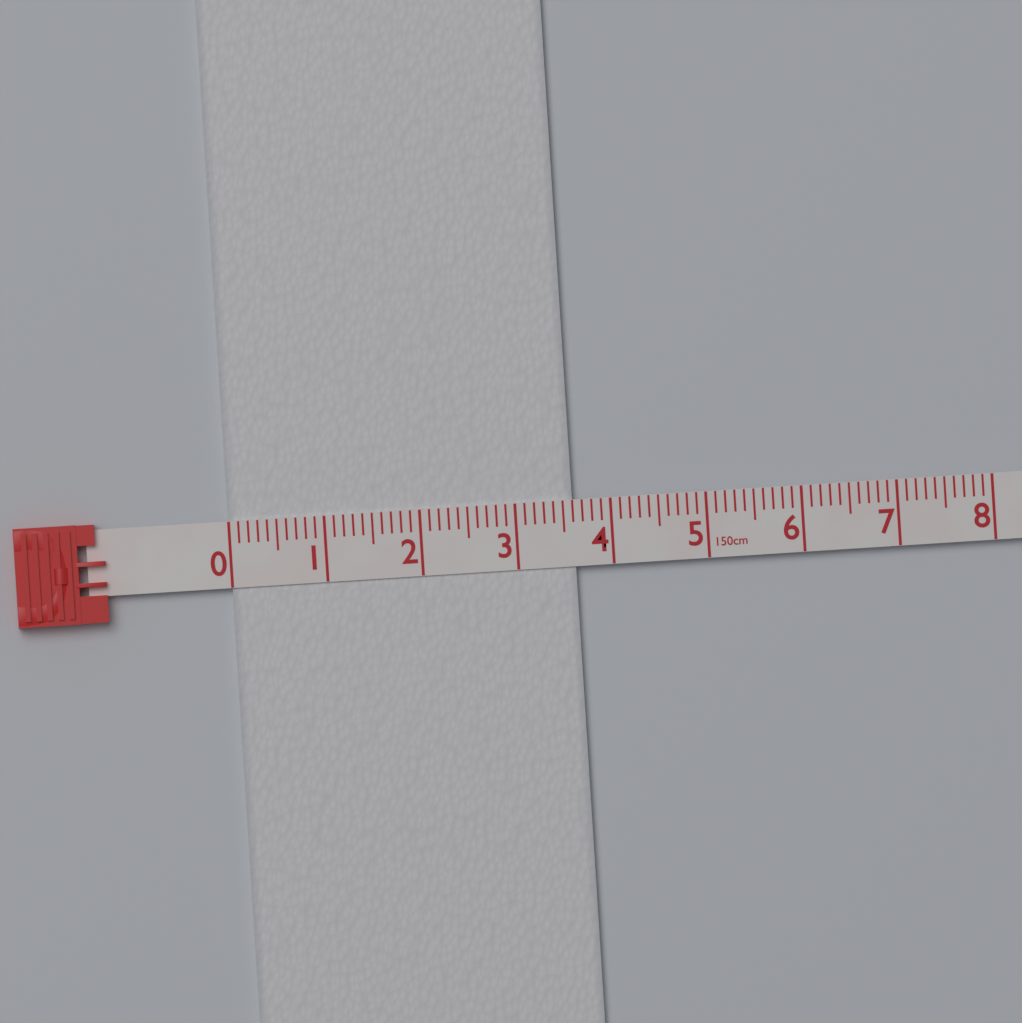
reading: 3.6 cm
